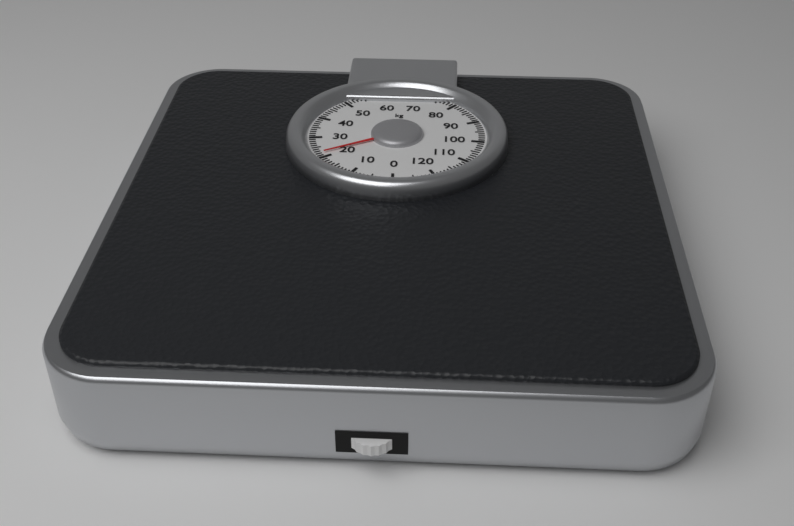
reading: 22 kg
